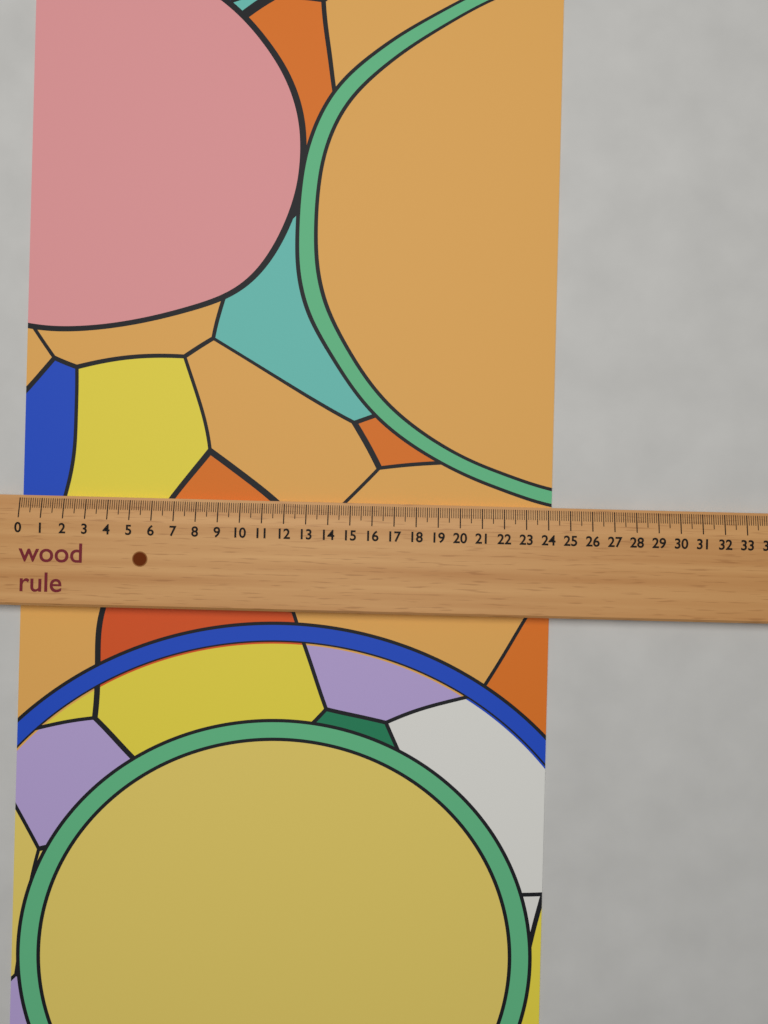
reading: 24.2 (no unit)
